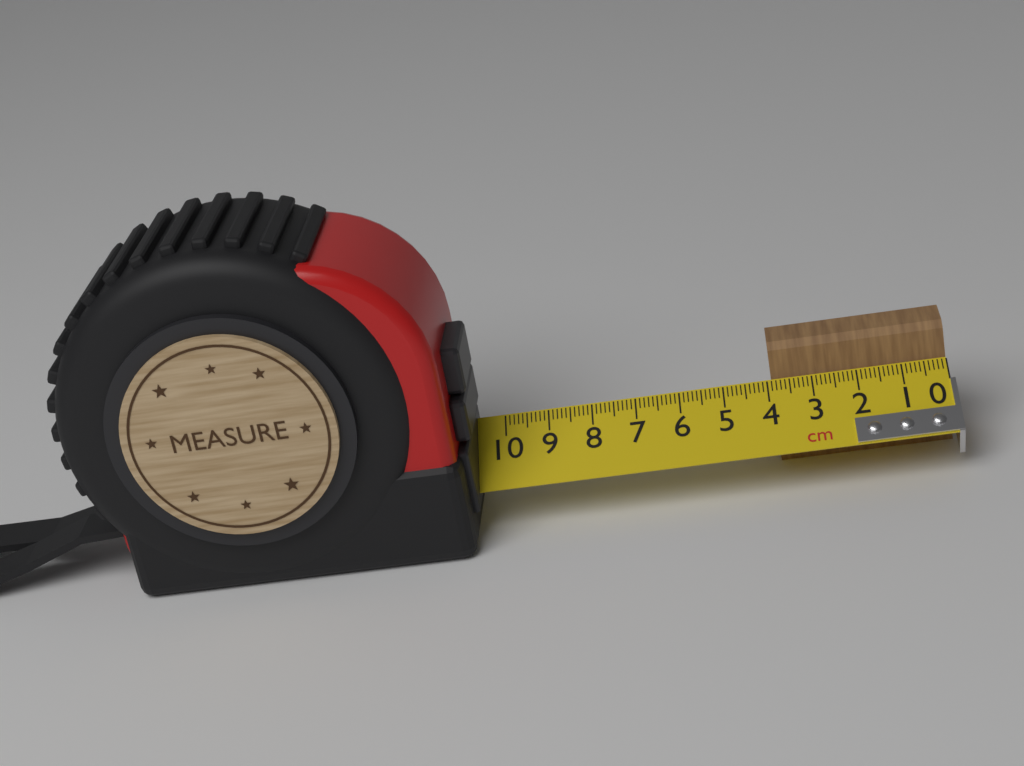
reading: 3.9 cm
